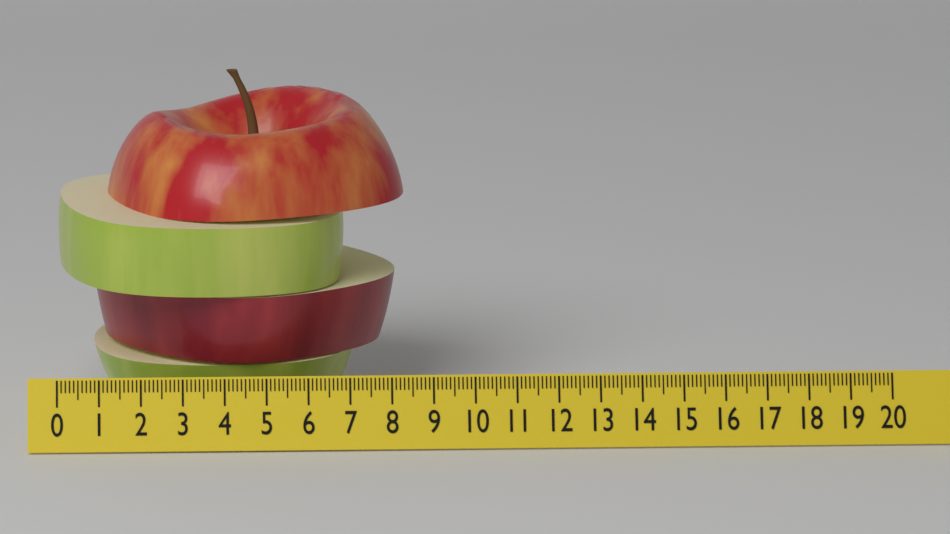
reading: 8.4 (no unit)
